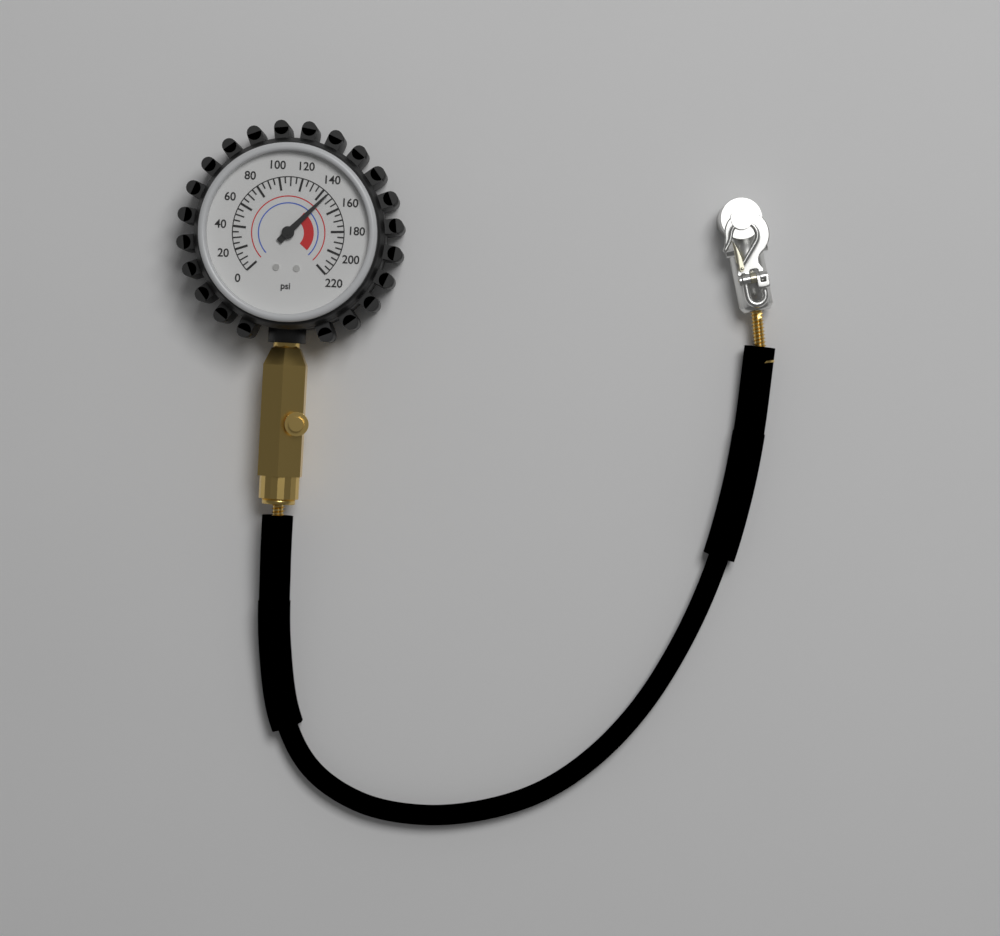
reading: 145 psi
